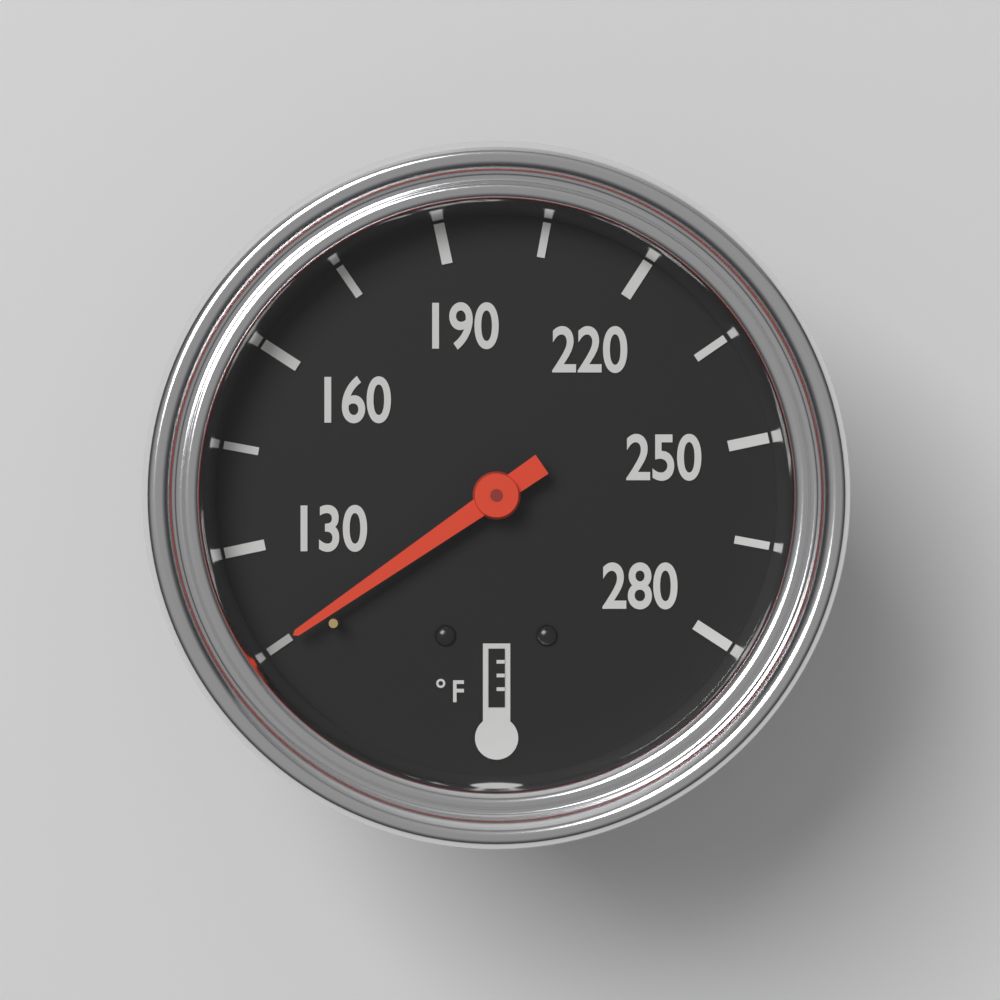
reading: 115 °F
